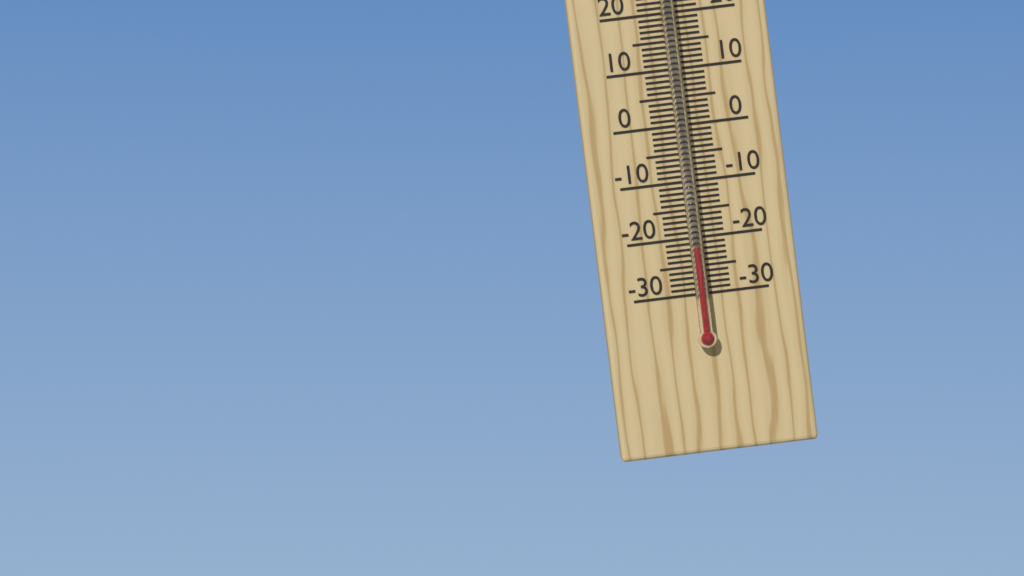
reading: -22 °C
